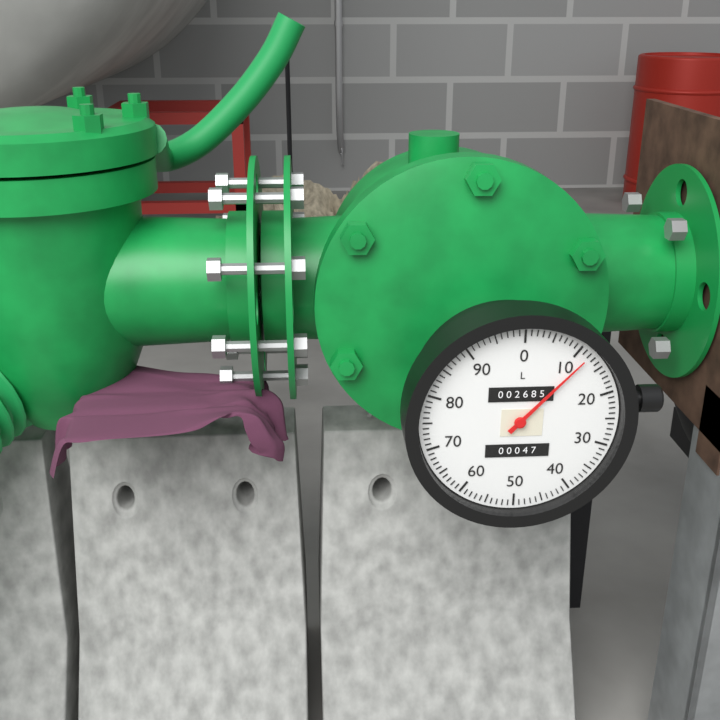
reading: 12 L
